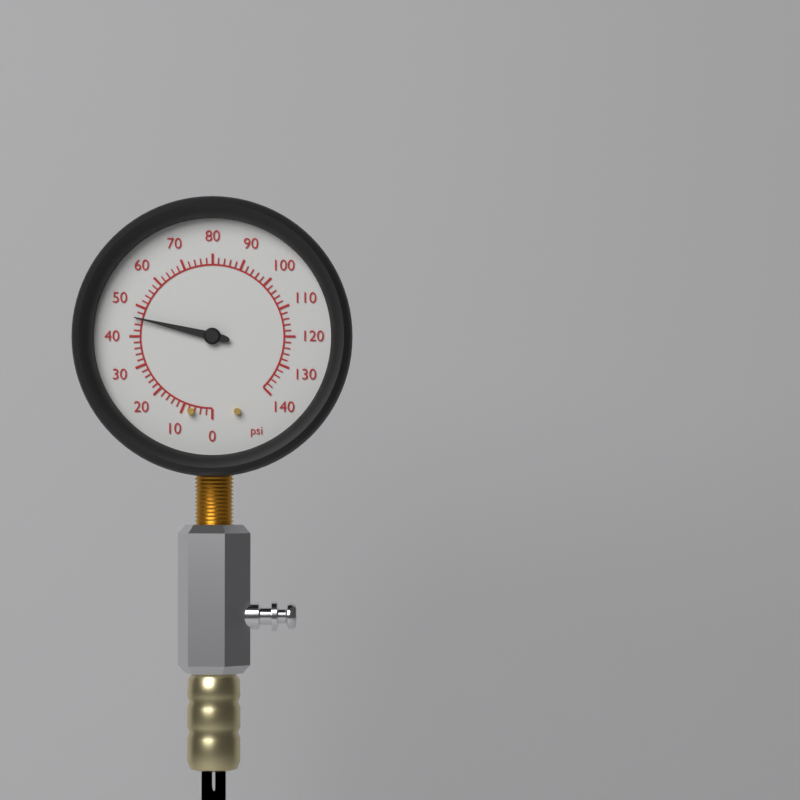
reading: 46 psi
